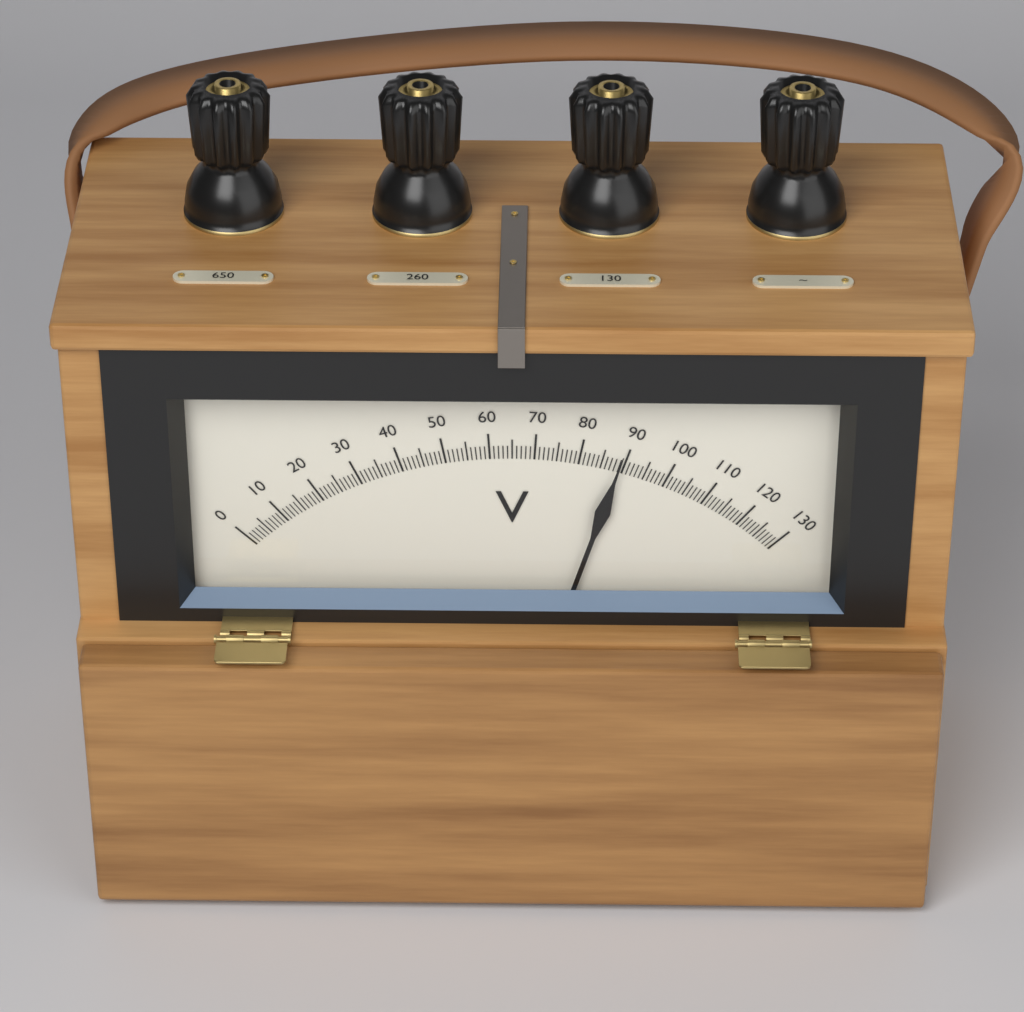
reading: 89 V
